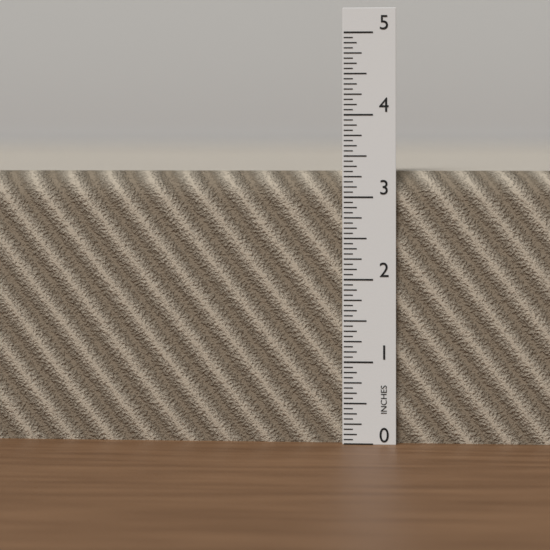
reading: 3.3125 in
